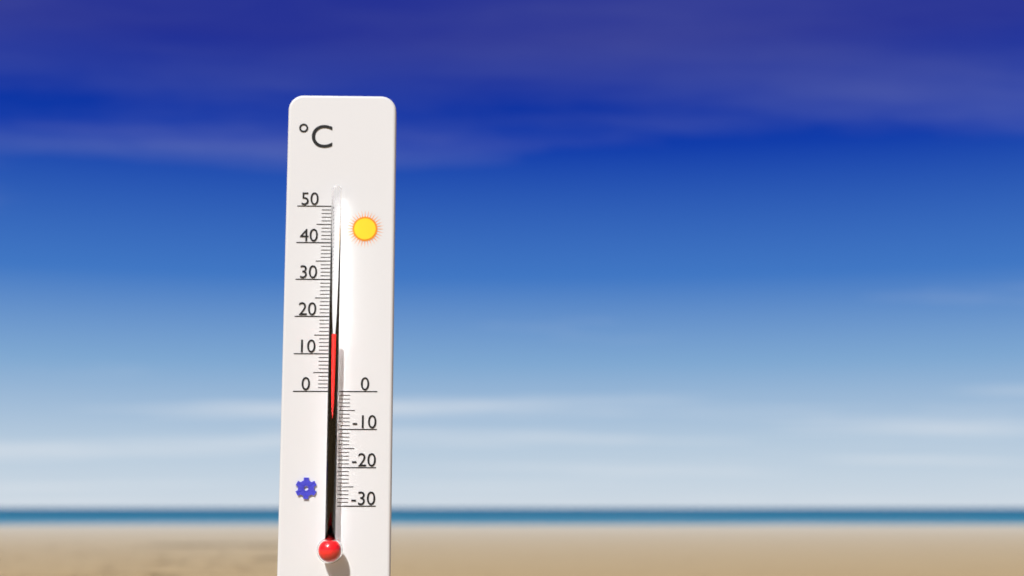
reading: 15 °C
